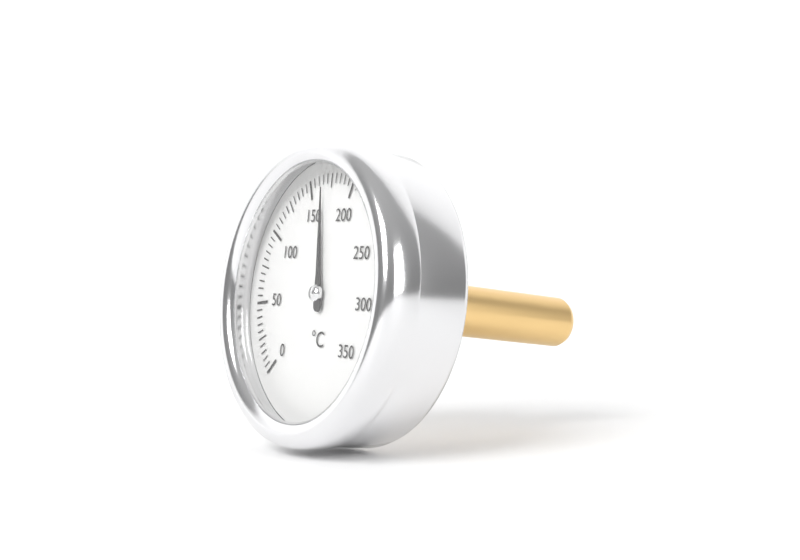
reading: 165 °C
